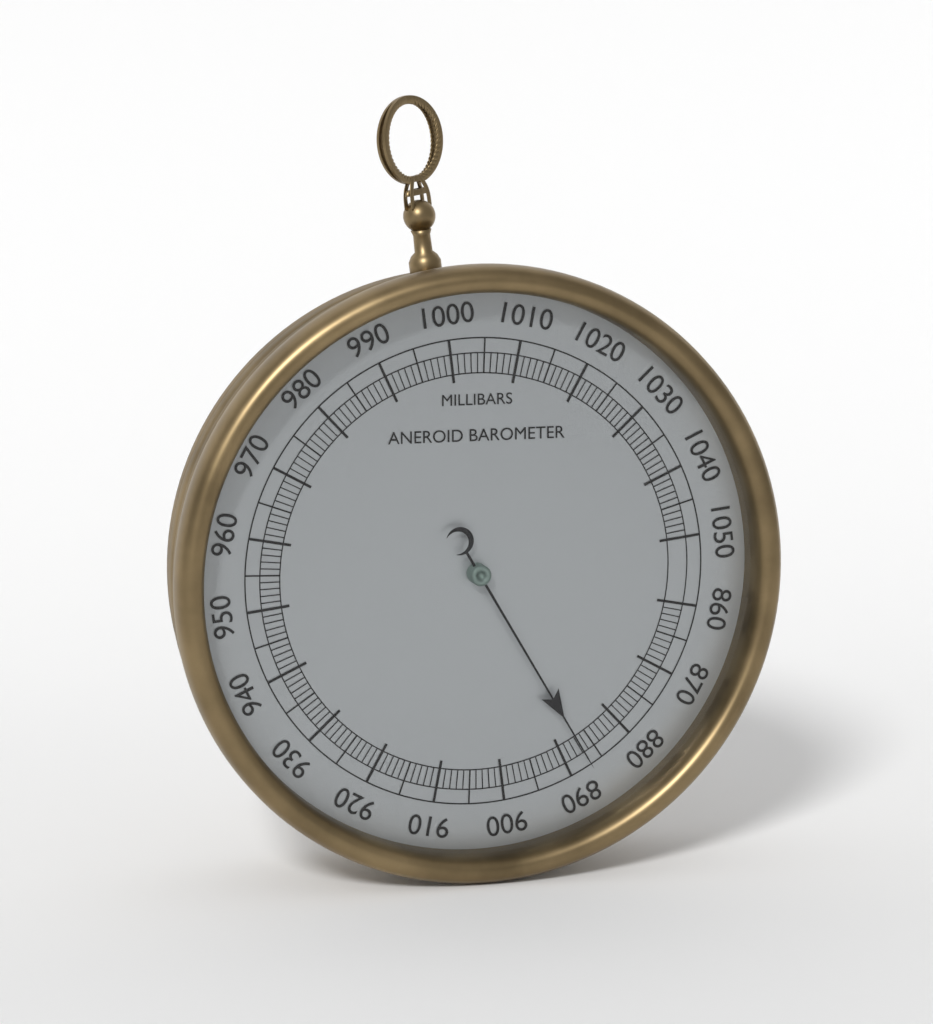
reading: 887 mbar
